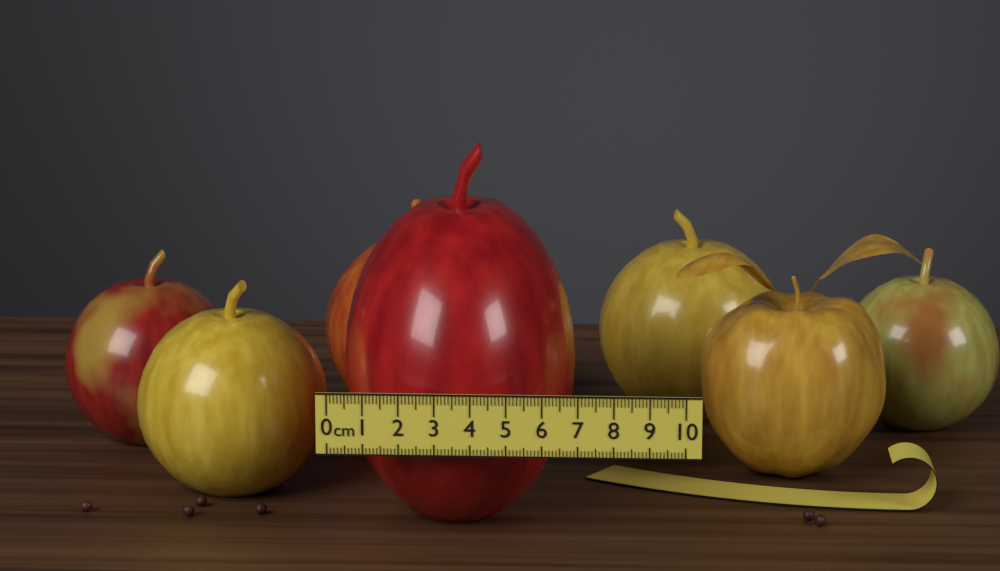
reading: 6.8 cm
